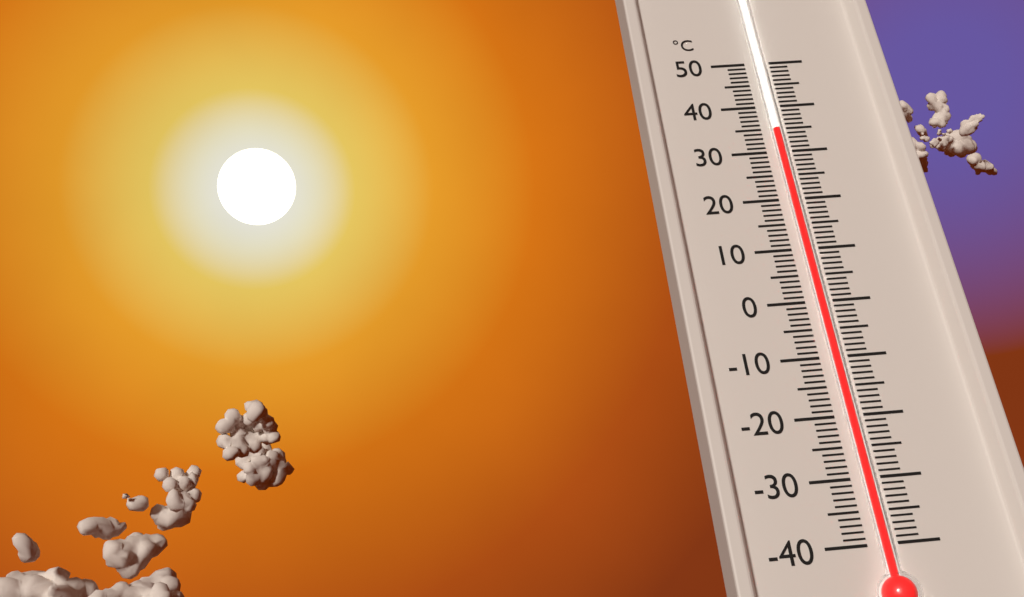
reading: 34 °C
